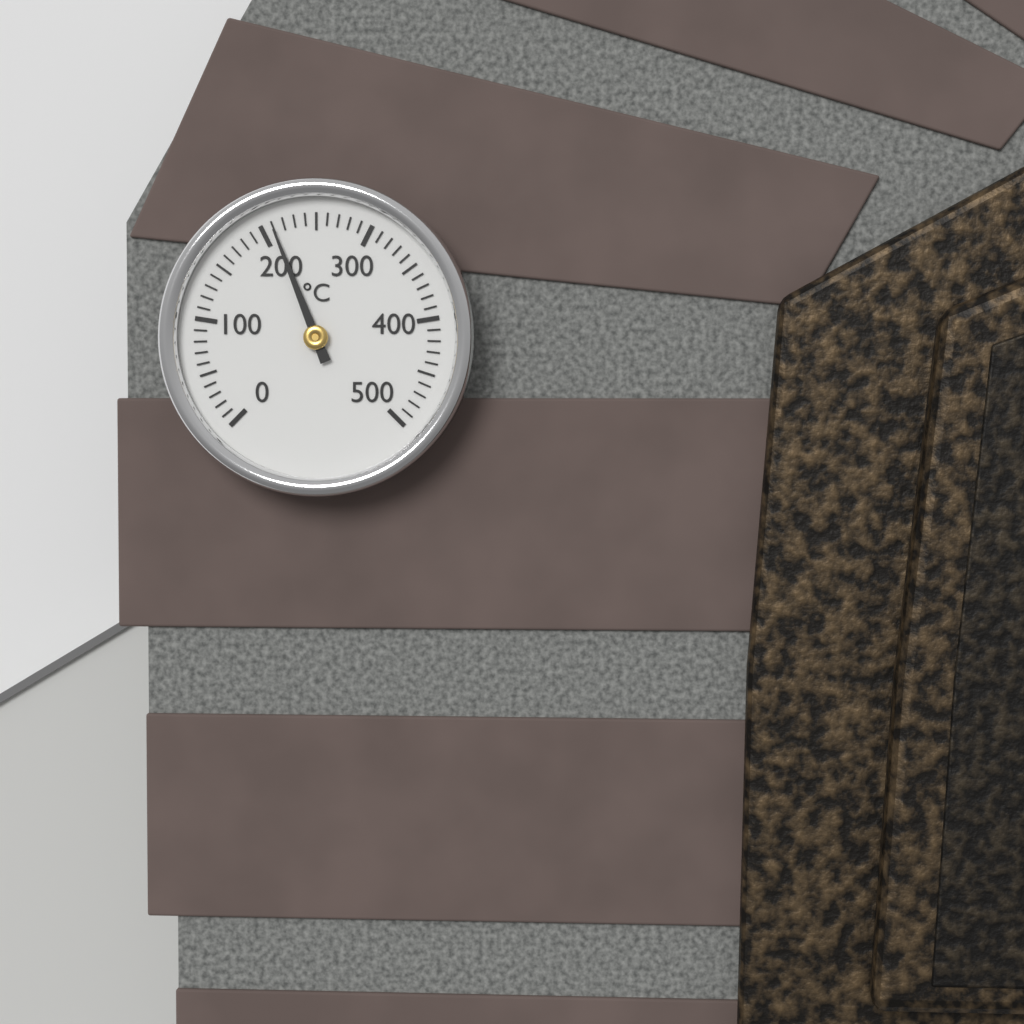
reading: 210 °C
